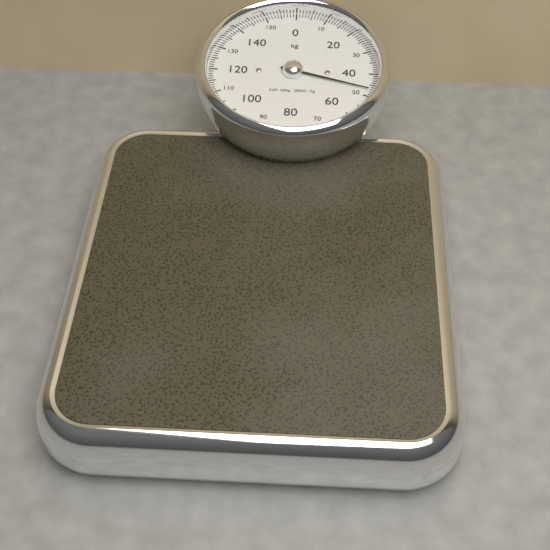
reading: 47 kg
